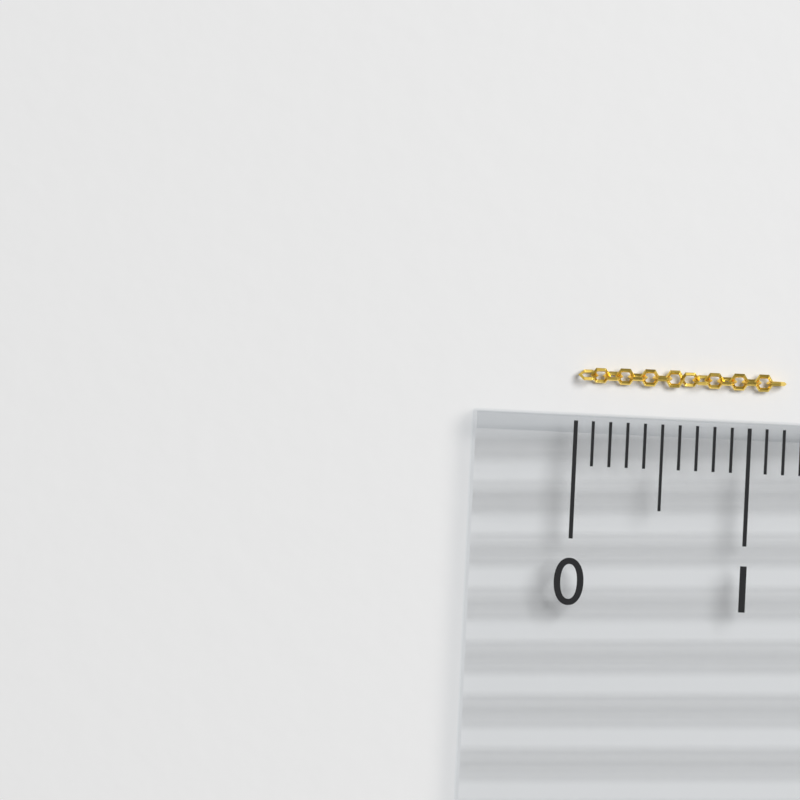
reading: 1.2 (no unit)
